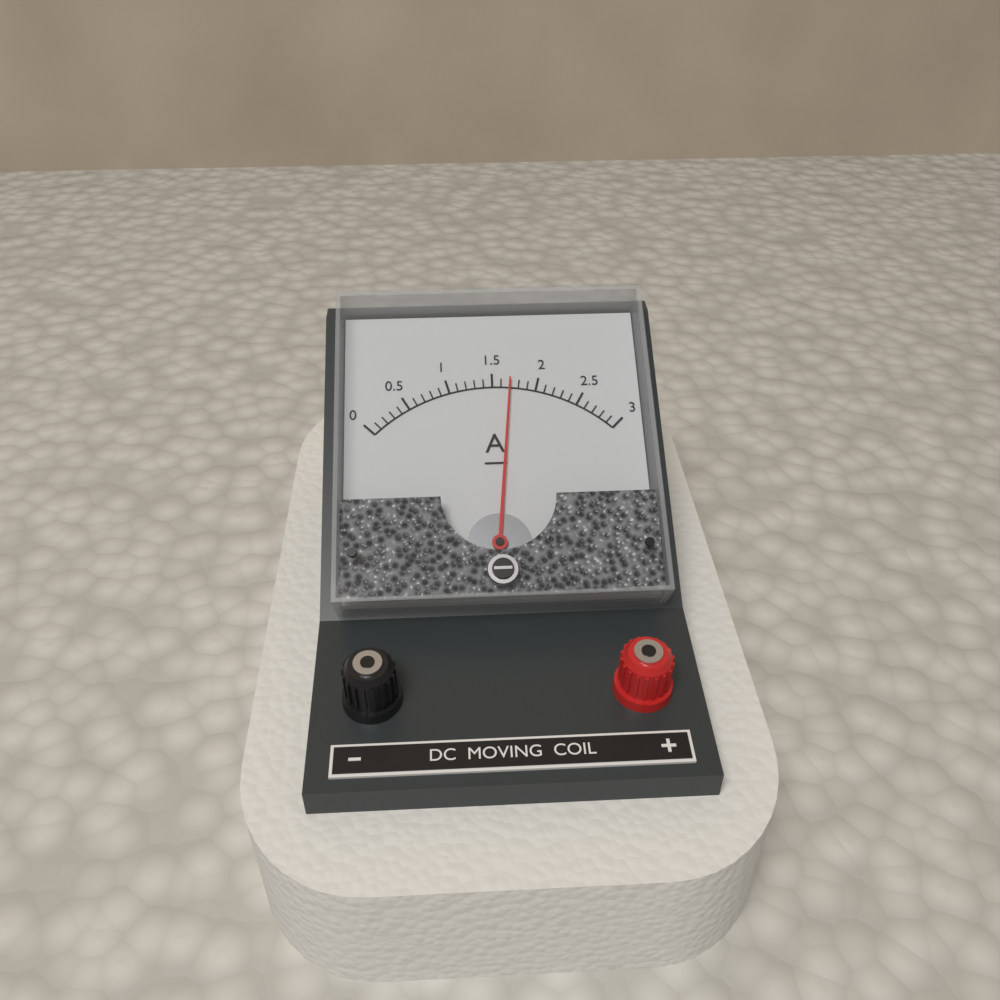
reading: 1.7 A
